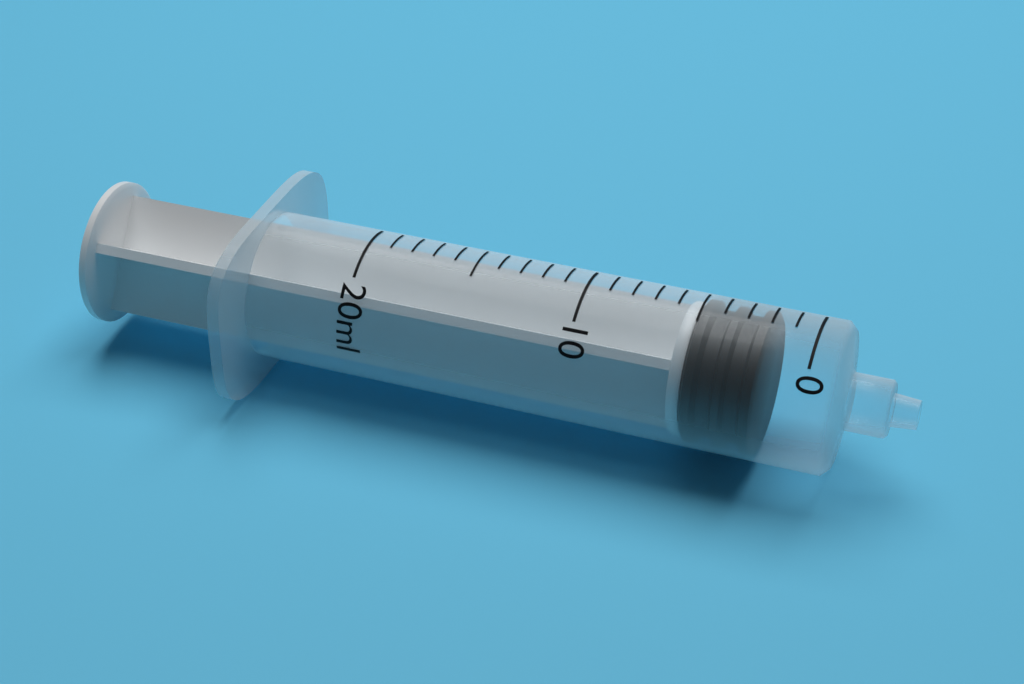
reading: 2 ml
